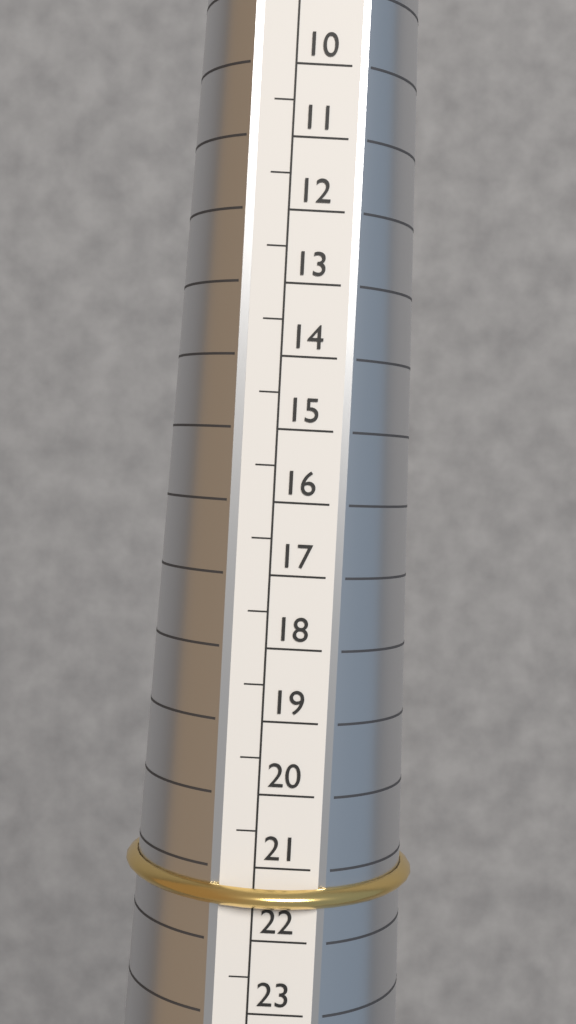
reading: 21.5 (no unit)
